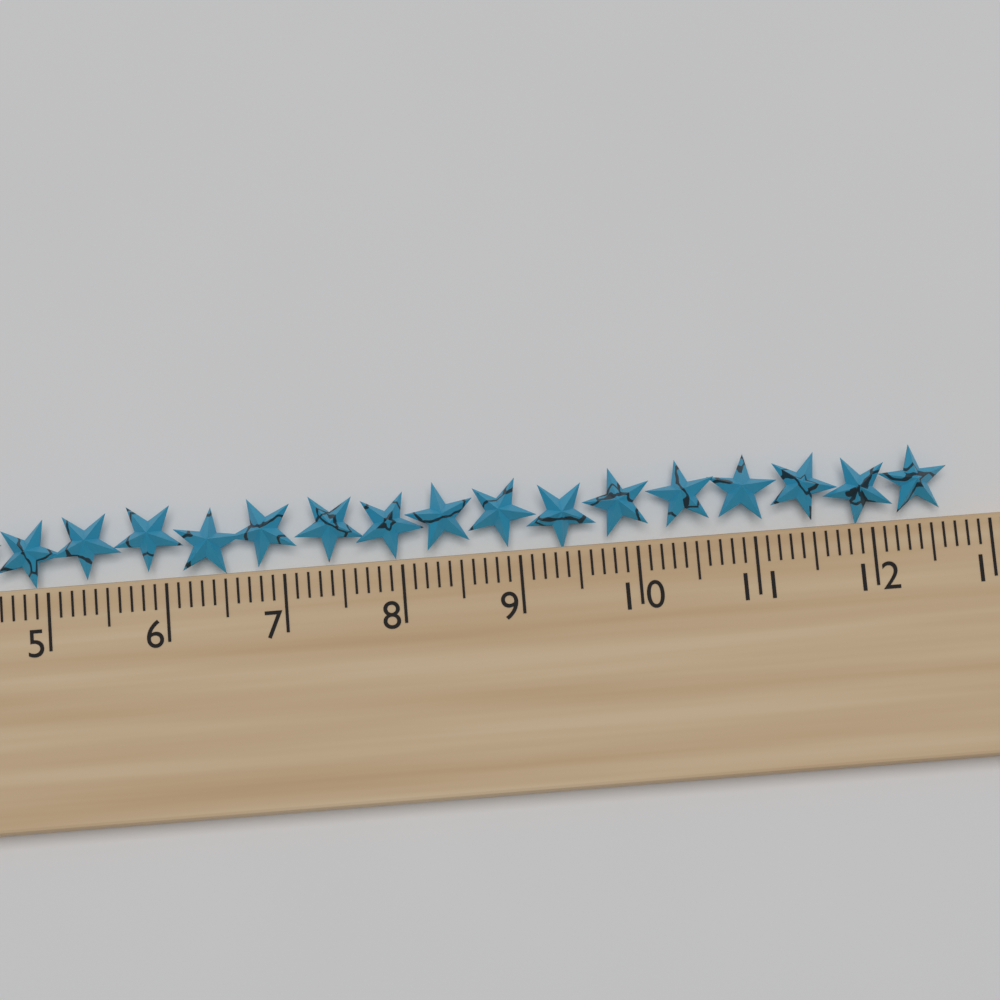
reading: 12.7 cm
